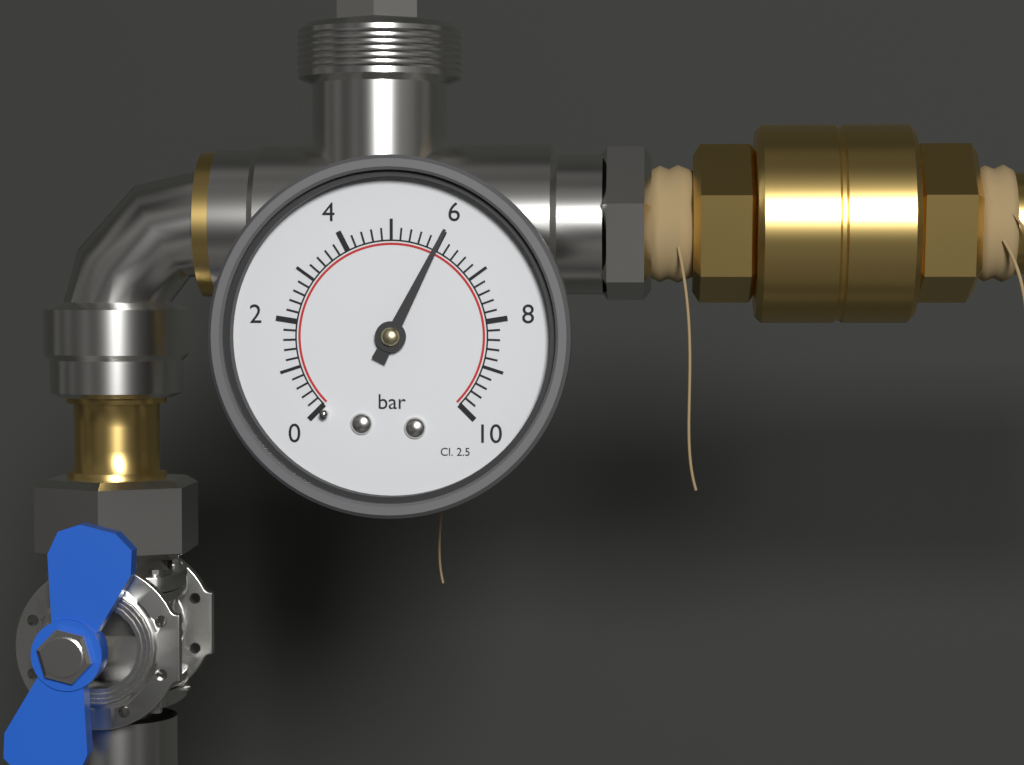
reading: 6.0 bar
